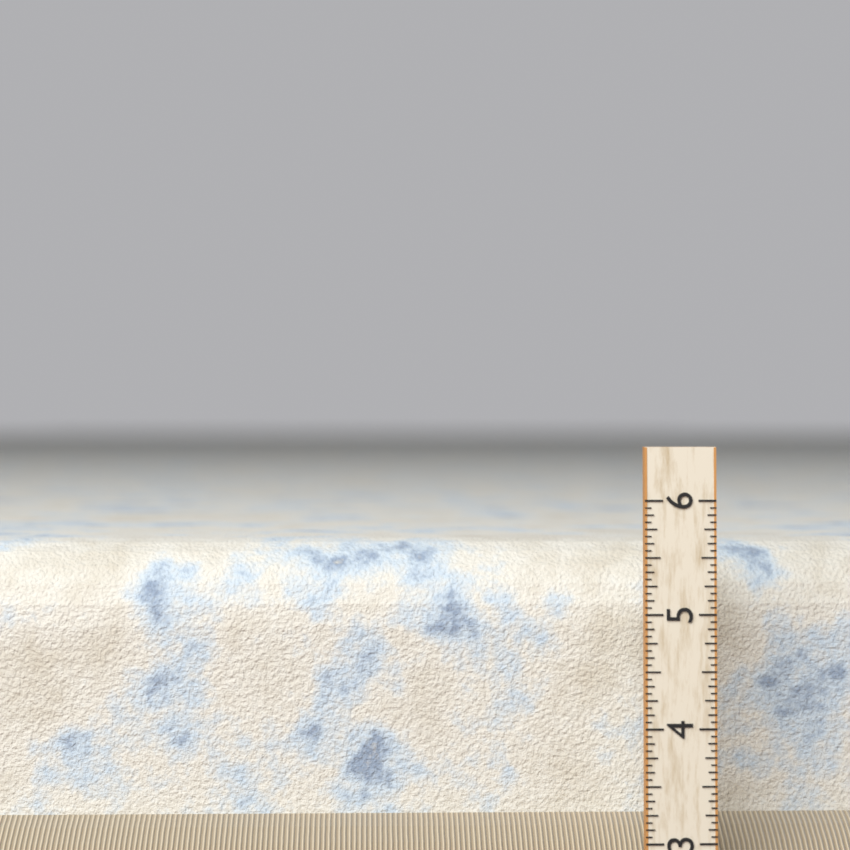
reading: 5.5625 (no unit)
